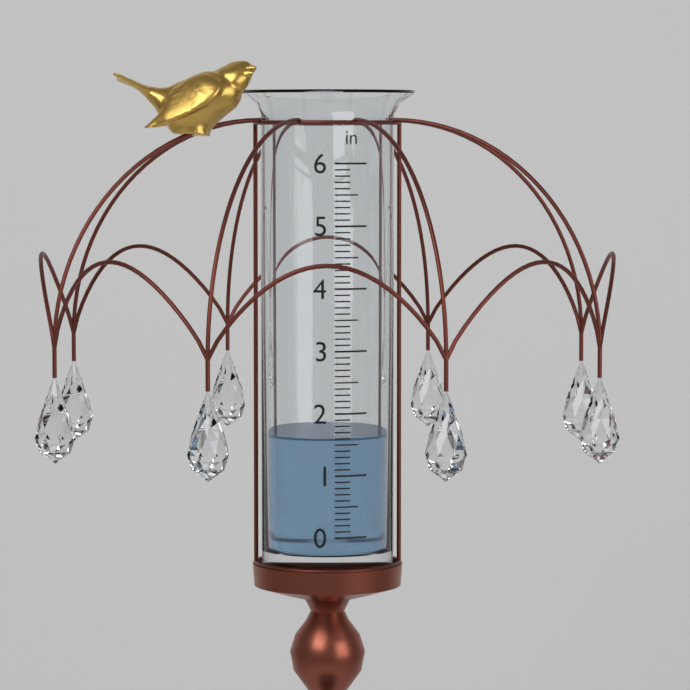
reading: 1.6 in
